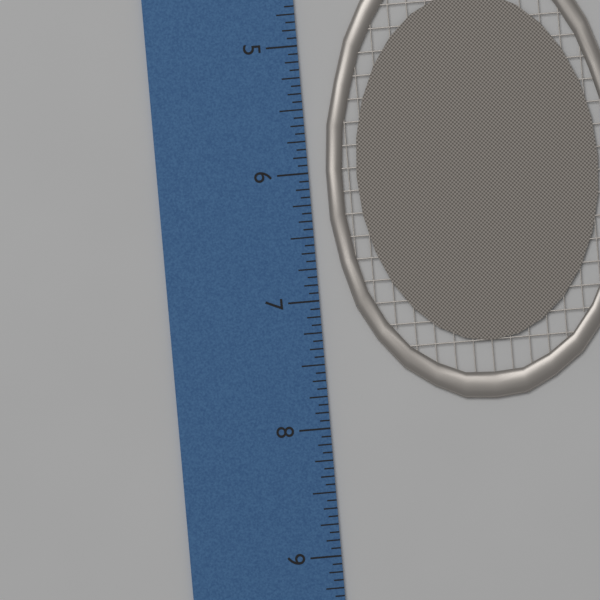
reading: 7.8750 inch
